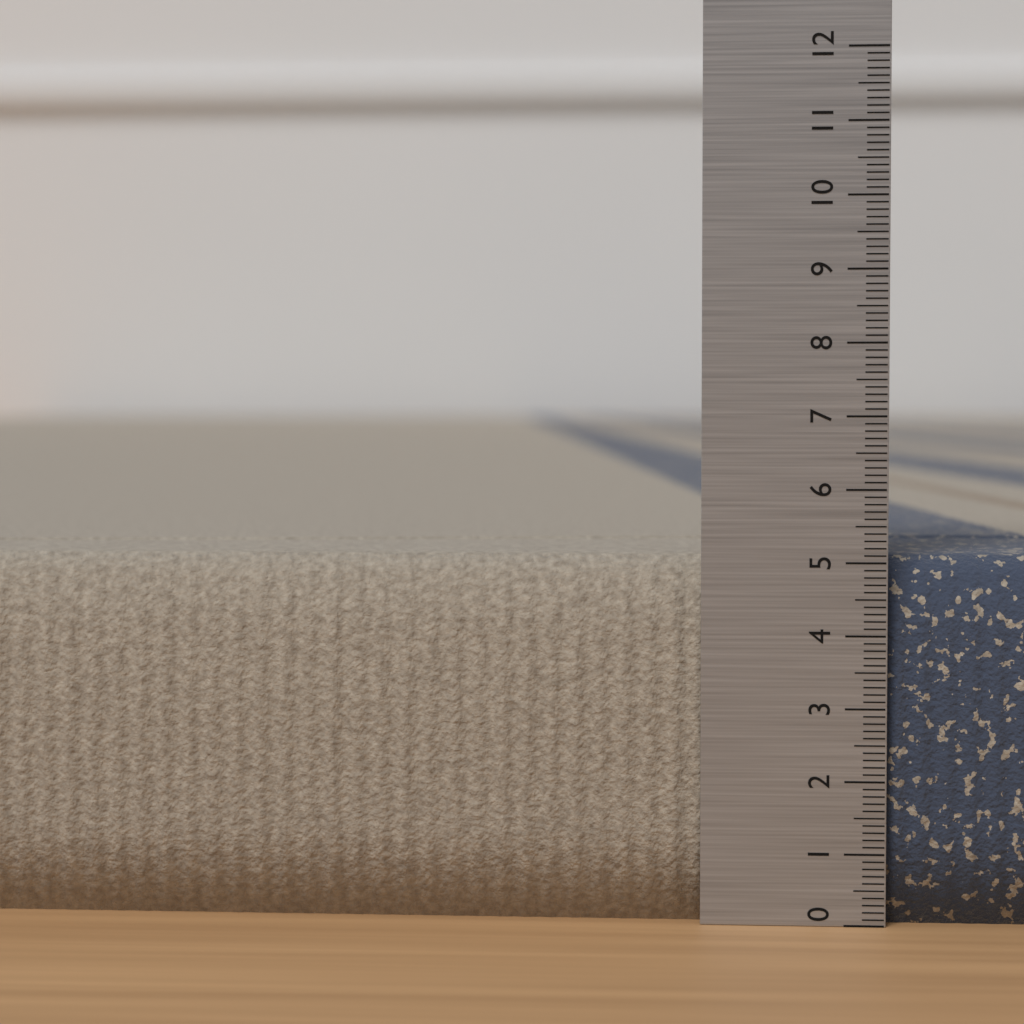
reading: 5.1 (no unit)
